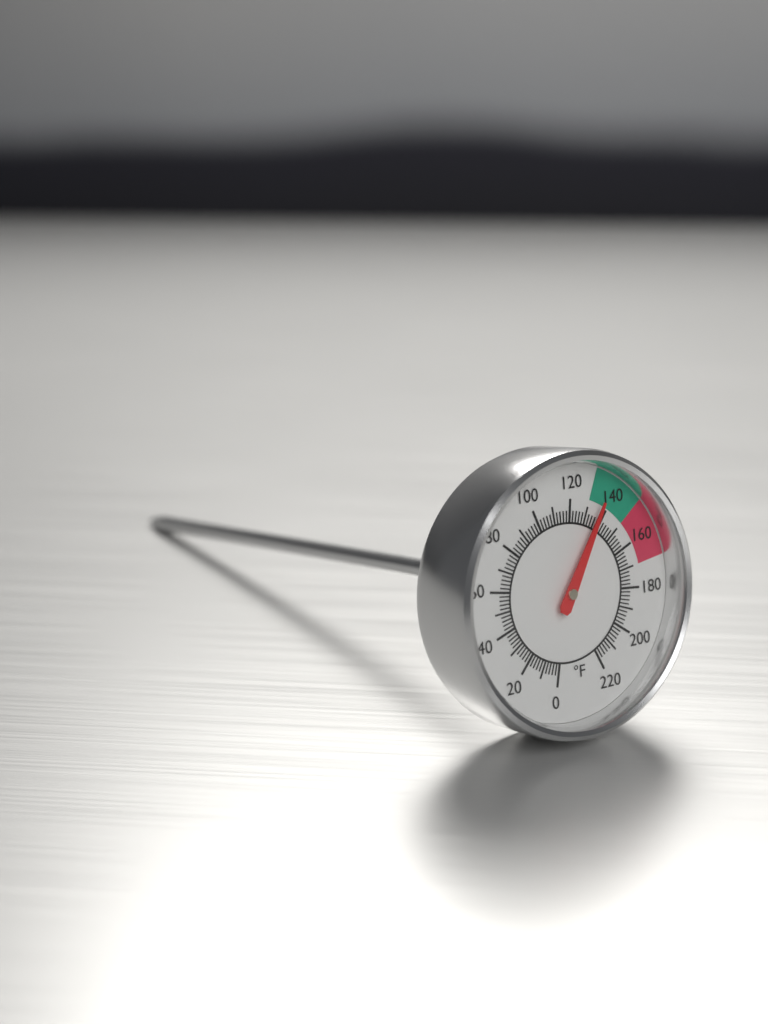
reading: 136 °F
